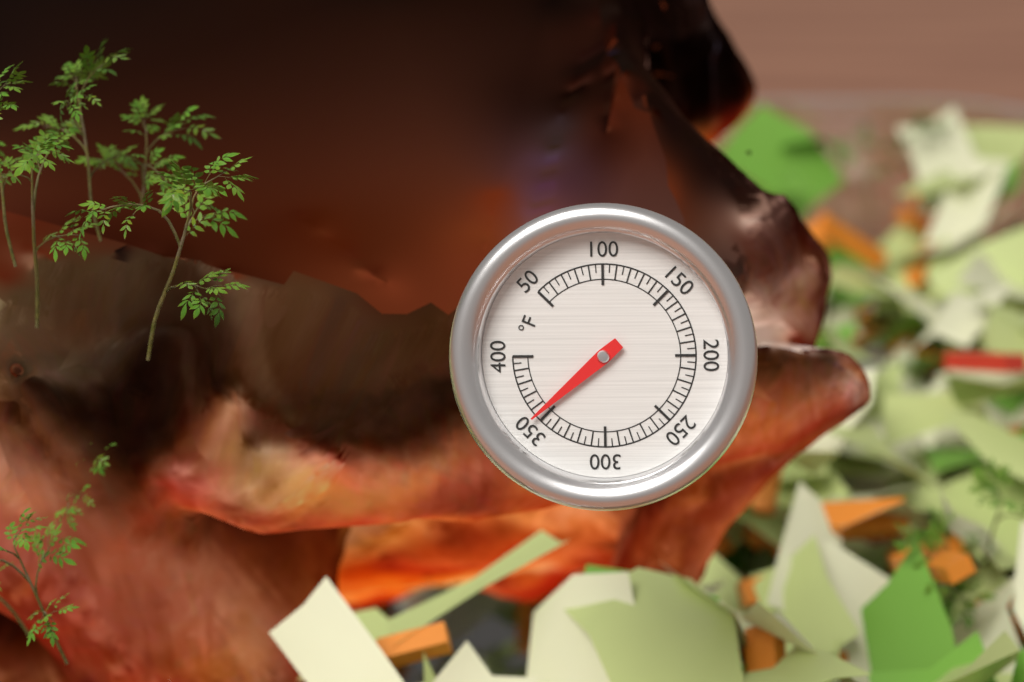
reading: 355 °F
